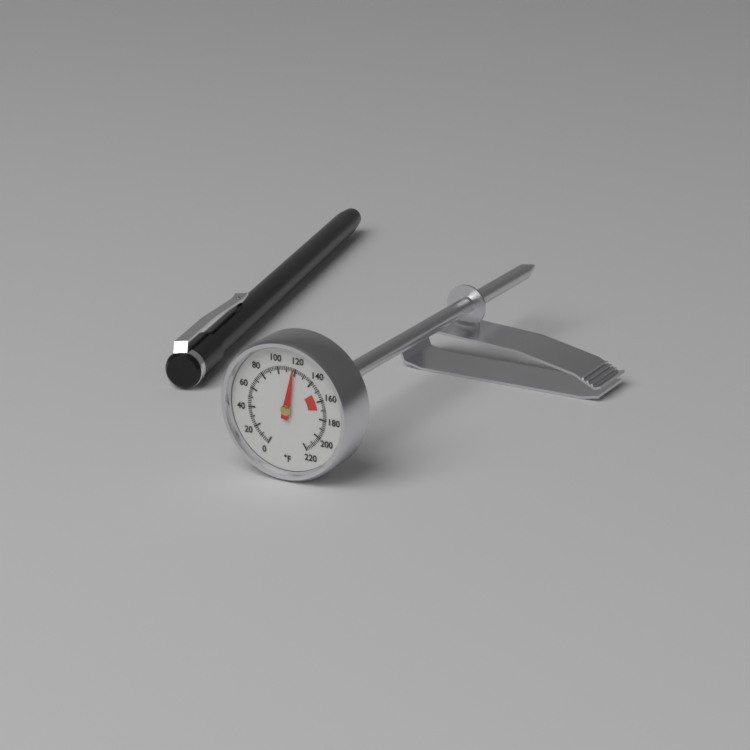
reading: 118 °F
